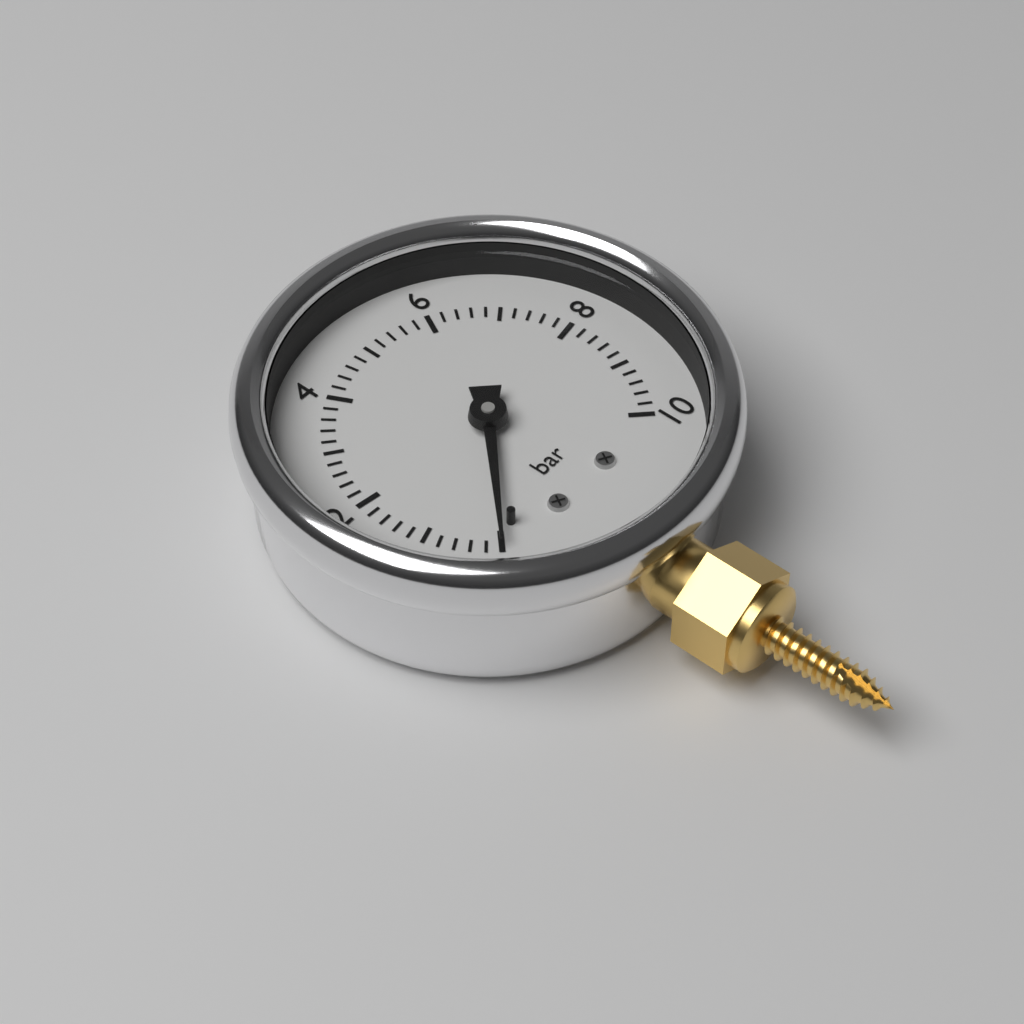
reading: 0.0 bar
